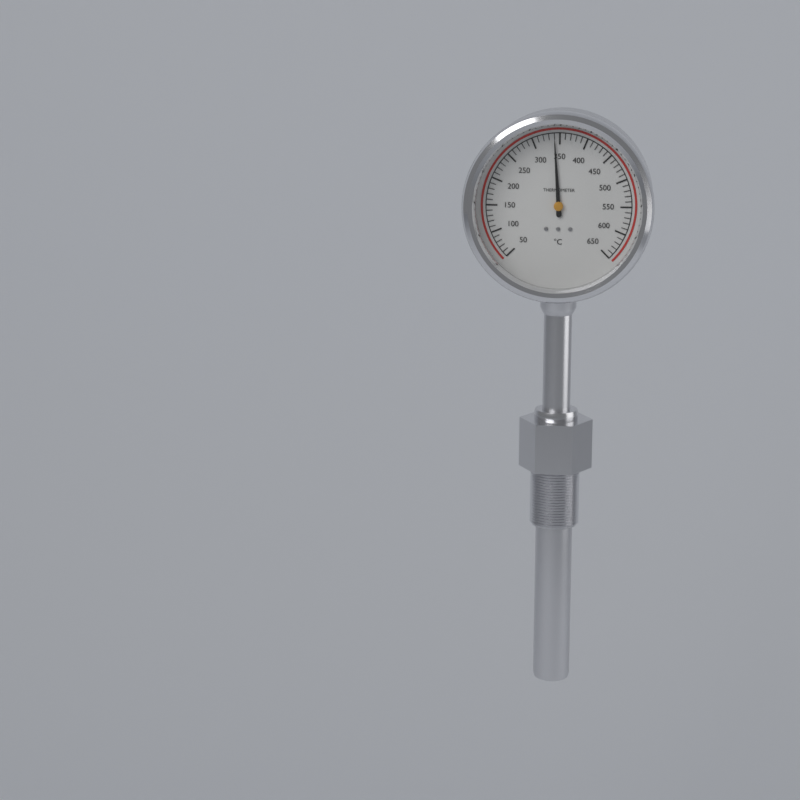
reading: 340 °C
